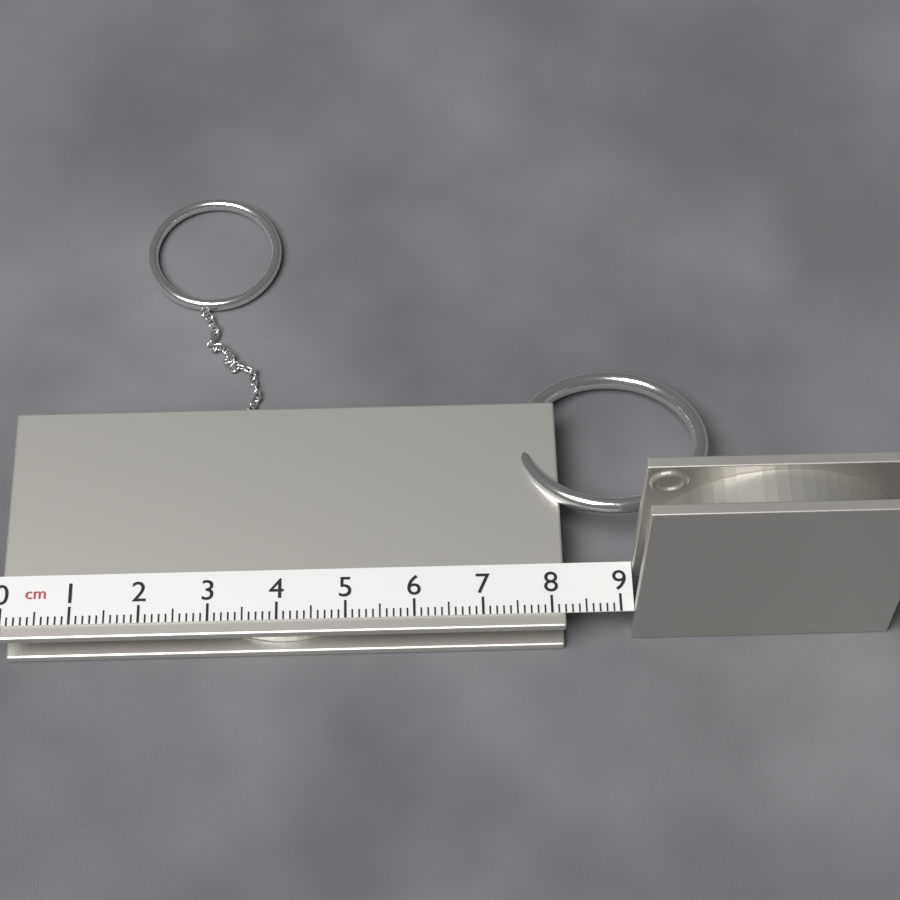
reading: 8.2 cm
